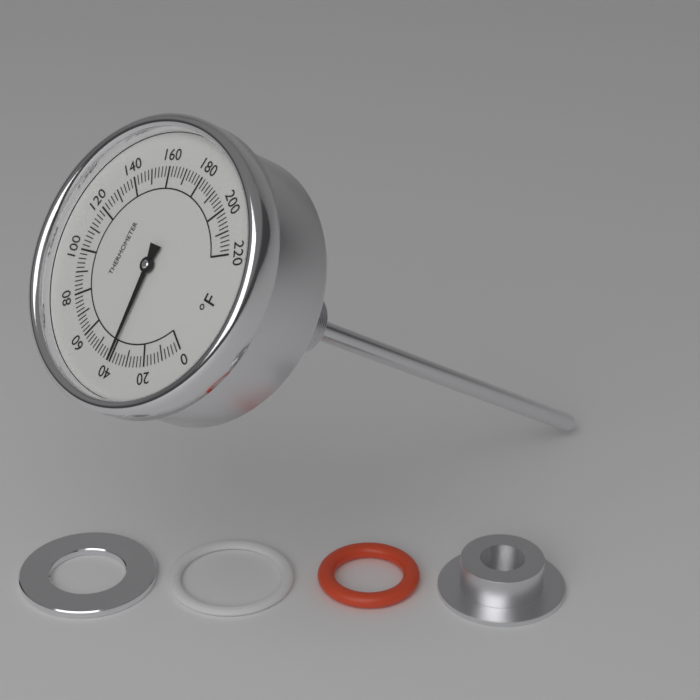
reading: 40 °F
